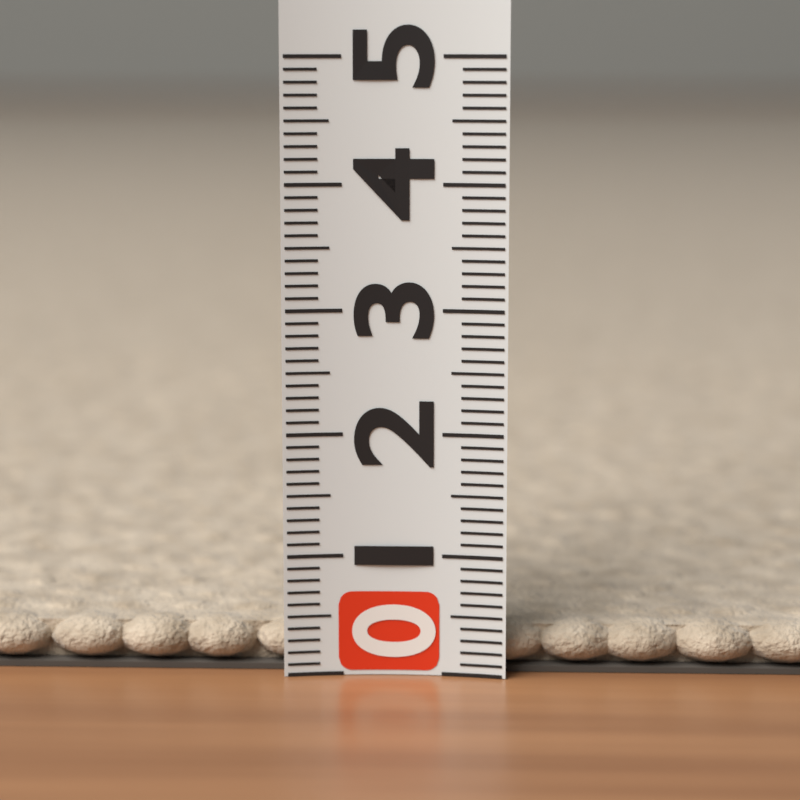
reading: 0.4 (no unit)
